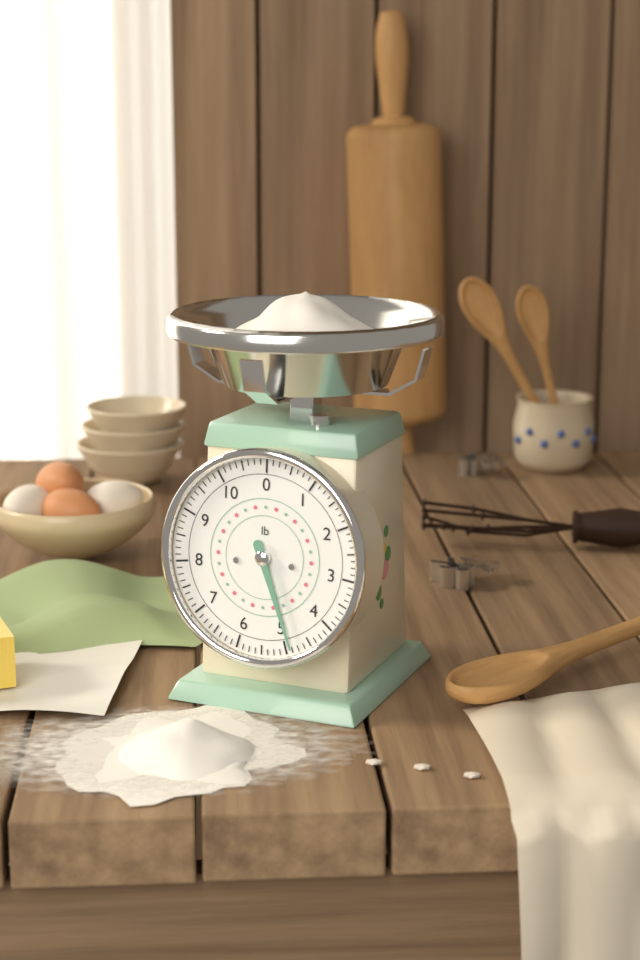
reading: 4.875 lb
